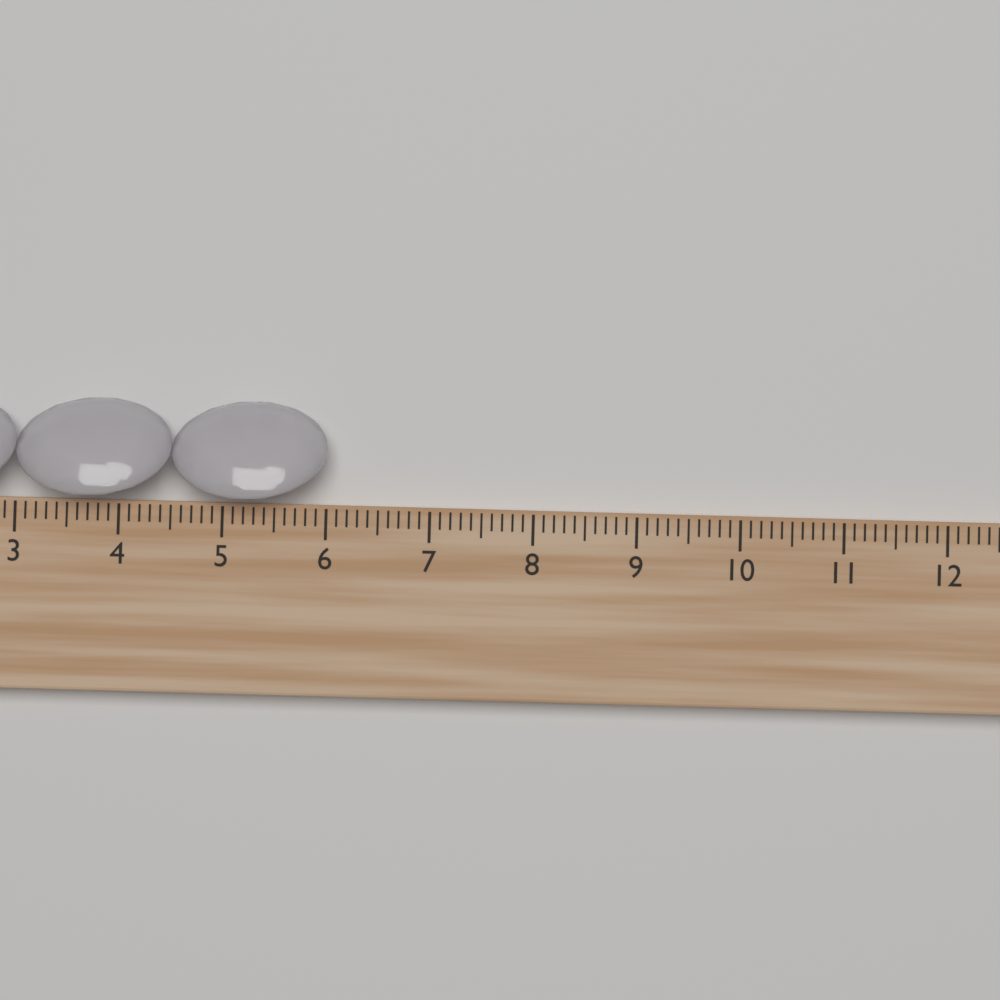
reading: 6.0 cm
